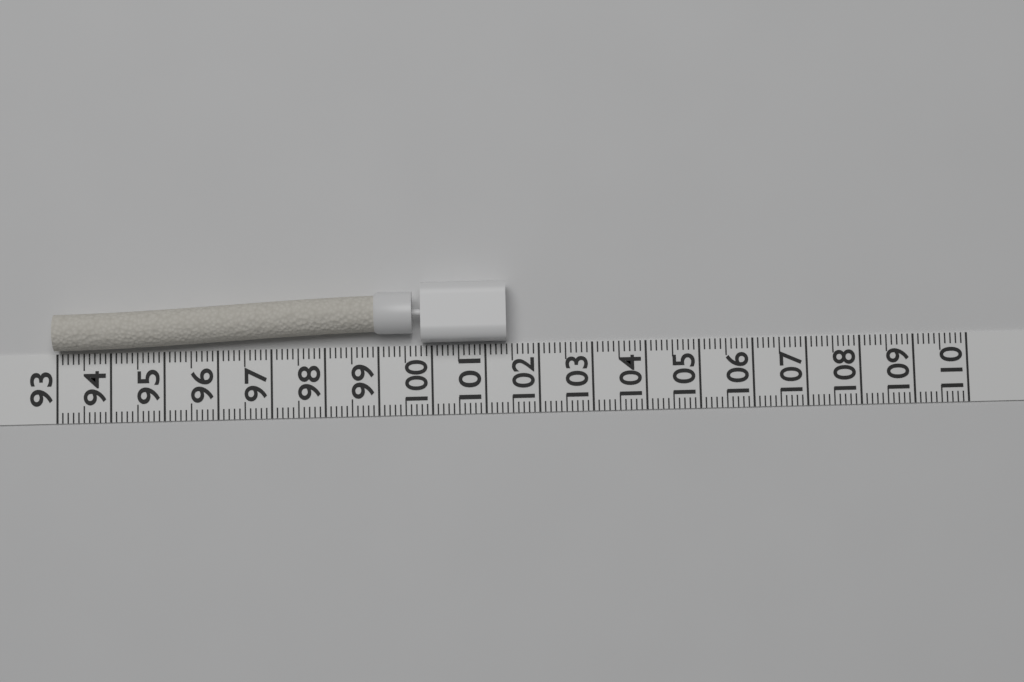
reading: 101.4 (no unit)
